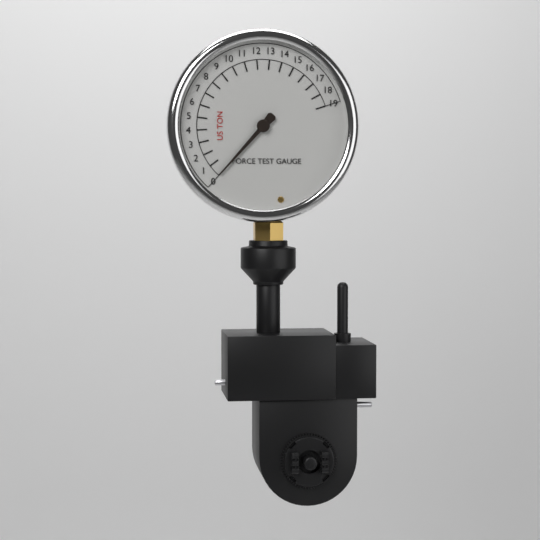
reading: 0 US TON
